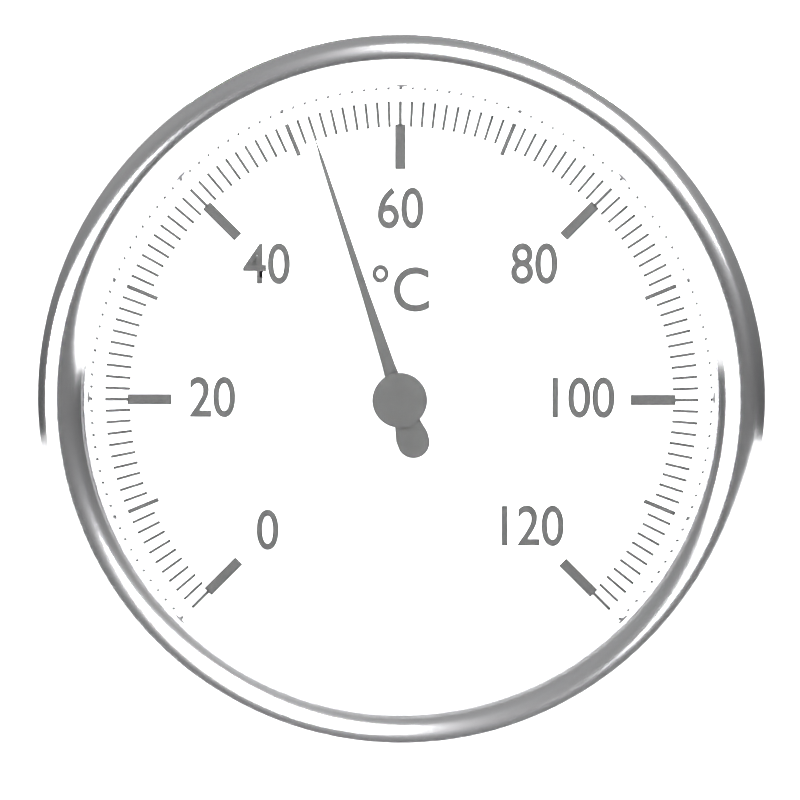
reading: 52 °C
